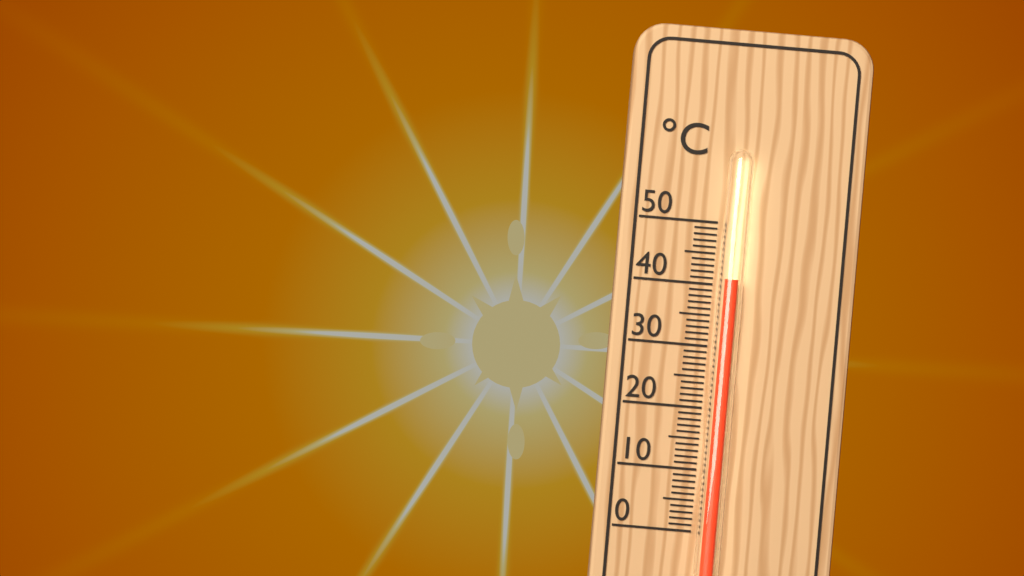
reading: 41 °C
